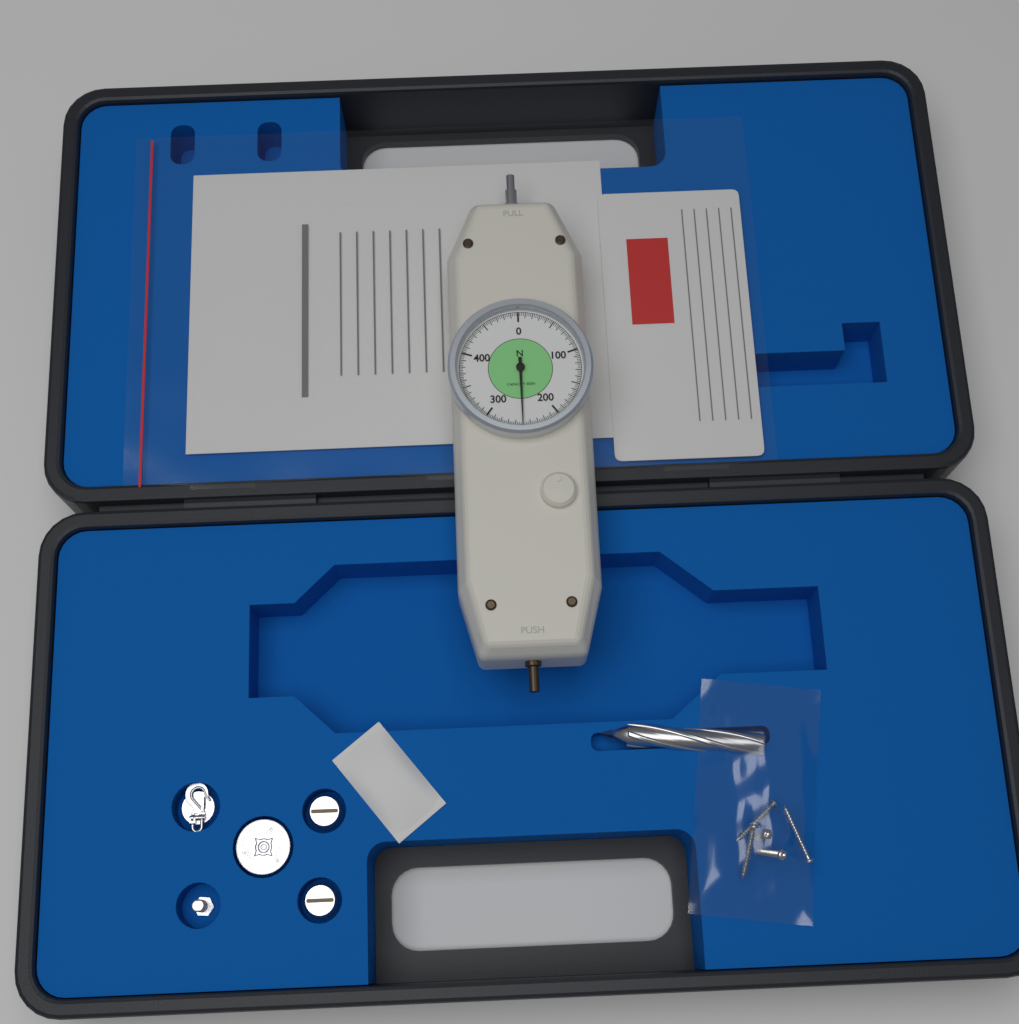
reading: 250.0 N
